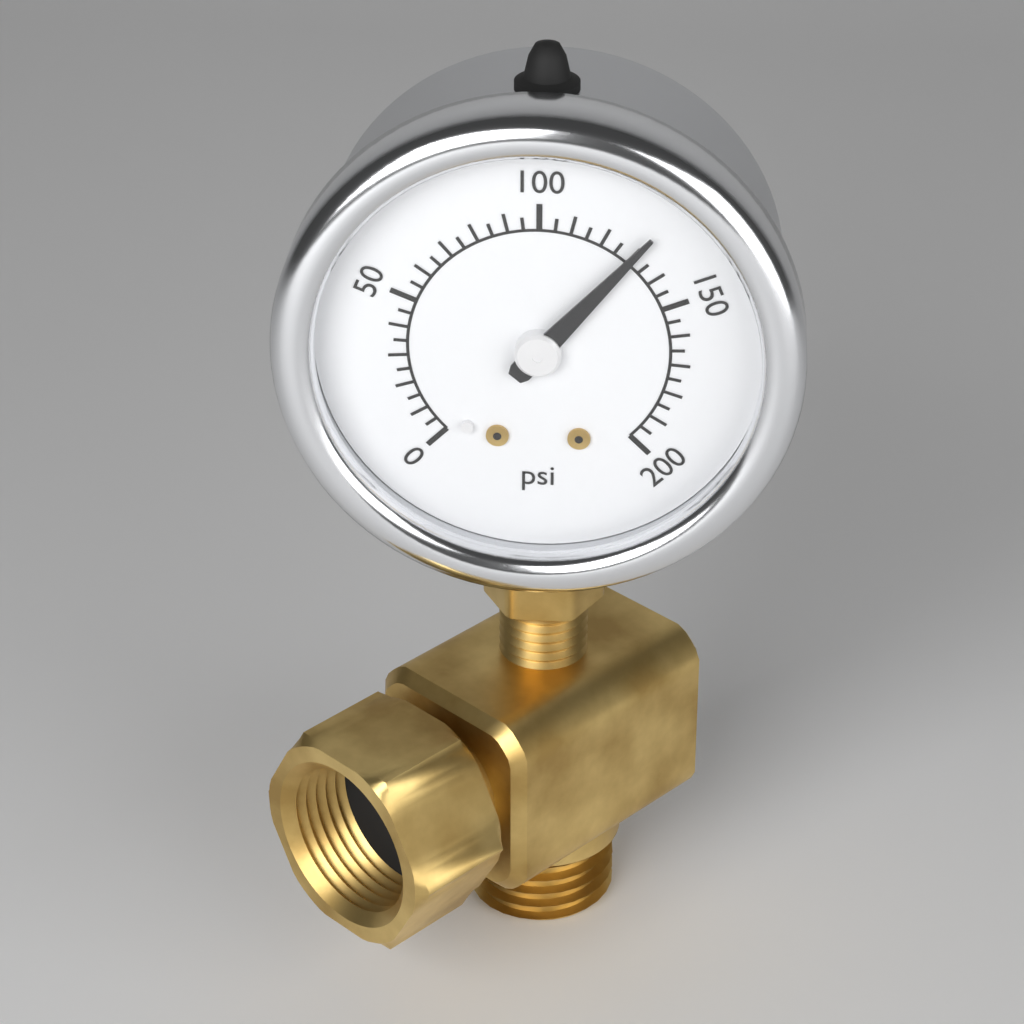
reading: 130 psi
